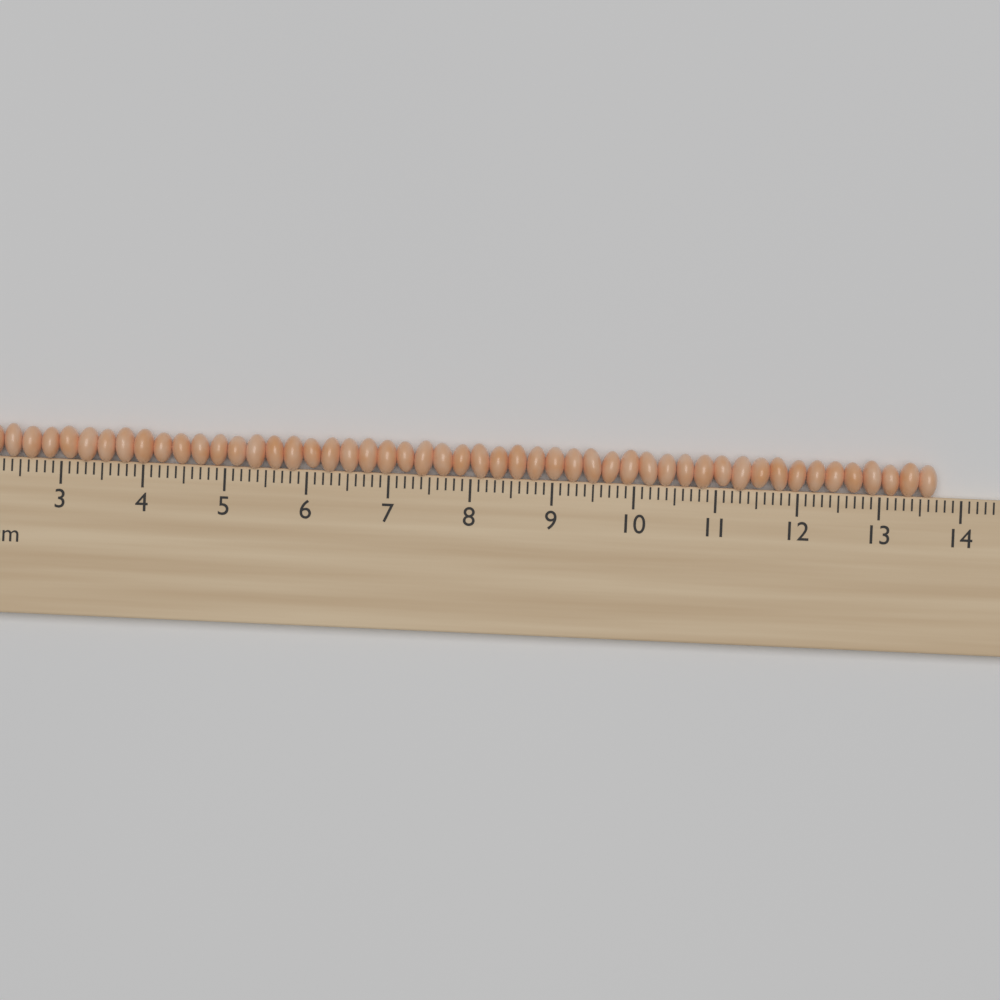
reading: 13.7 cm
